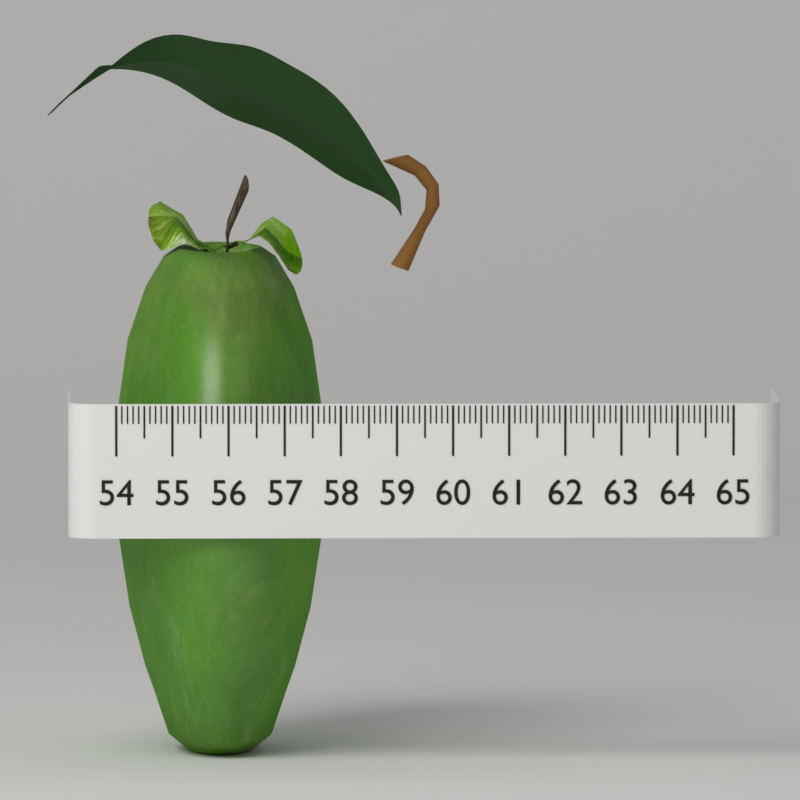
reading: 57.8 (no unit)
